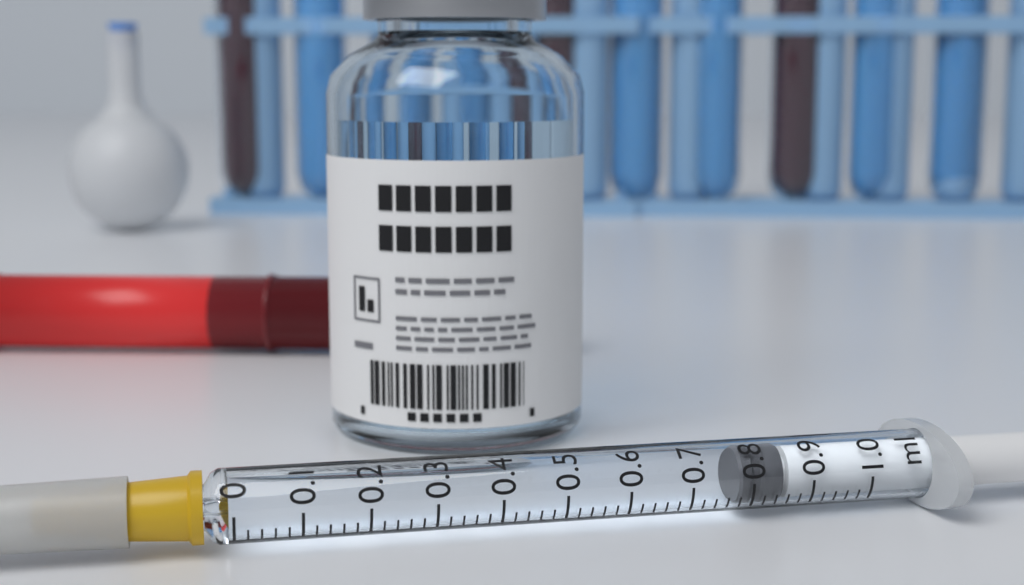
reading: 0.78 ml
